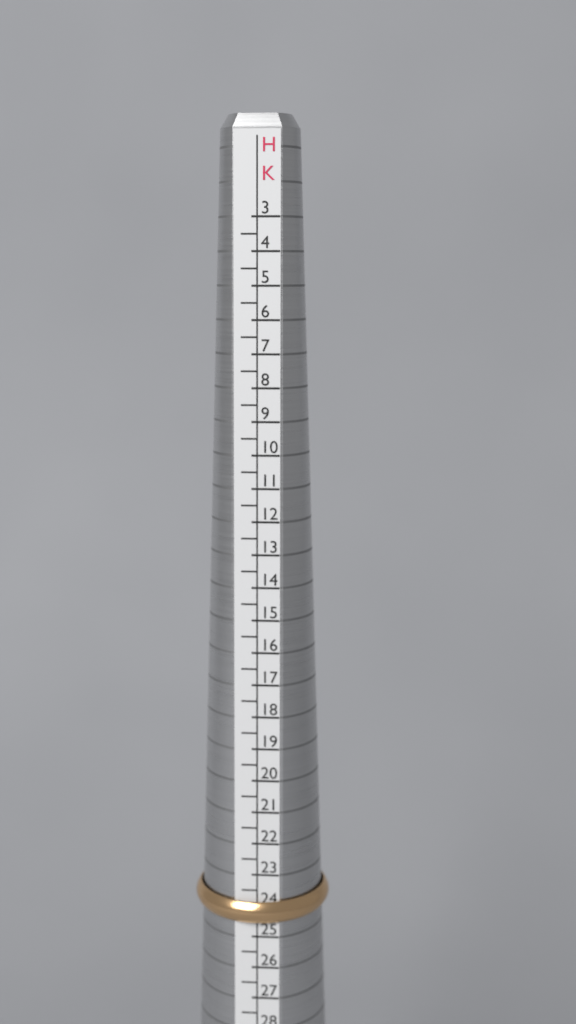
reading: 24.5 HK
